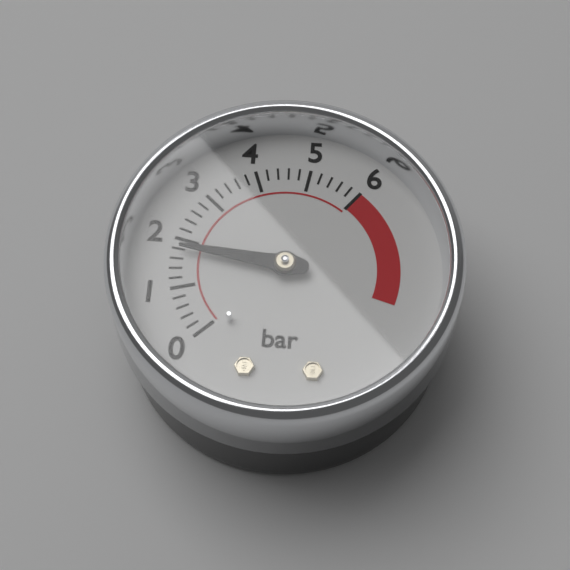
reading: 1.8 bar
